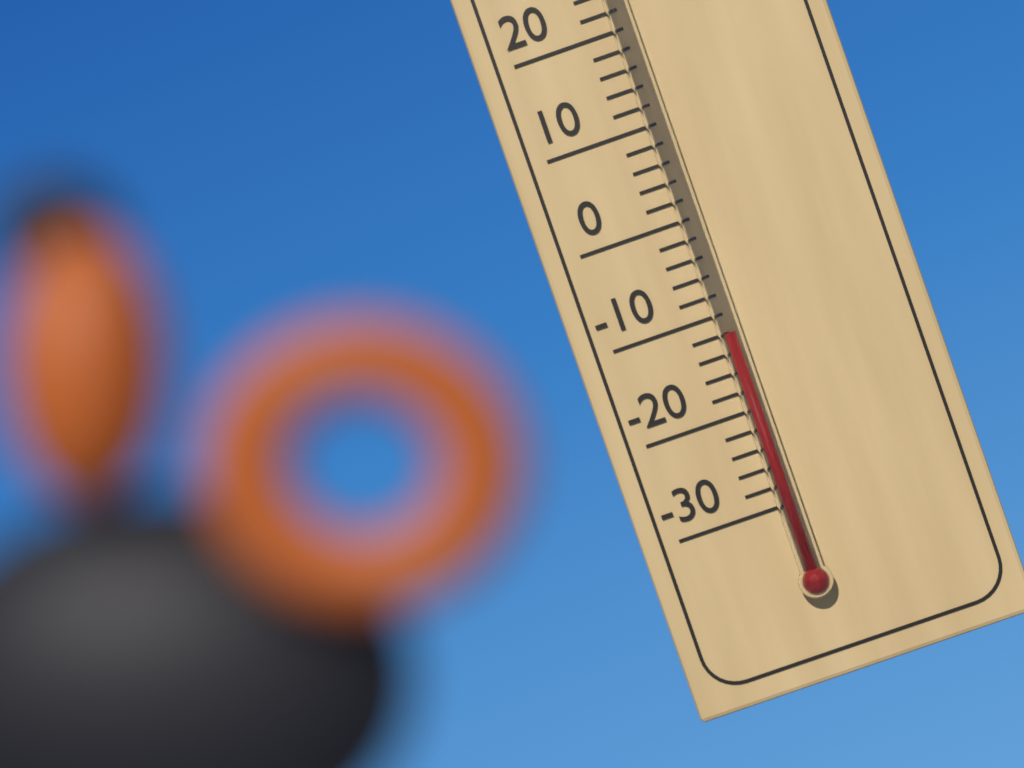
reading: -12 °C
